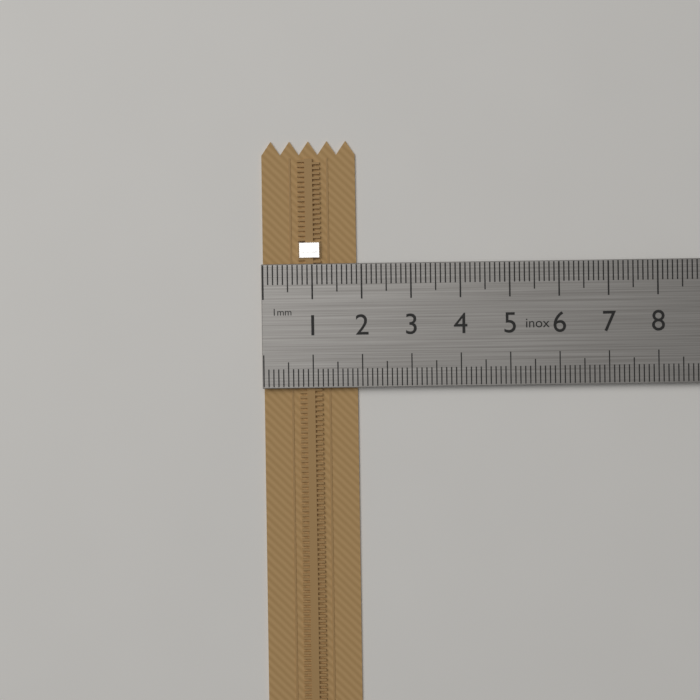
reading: 1.9 cm
